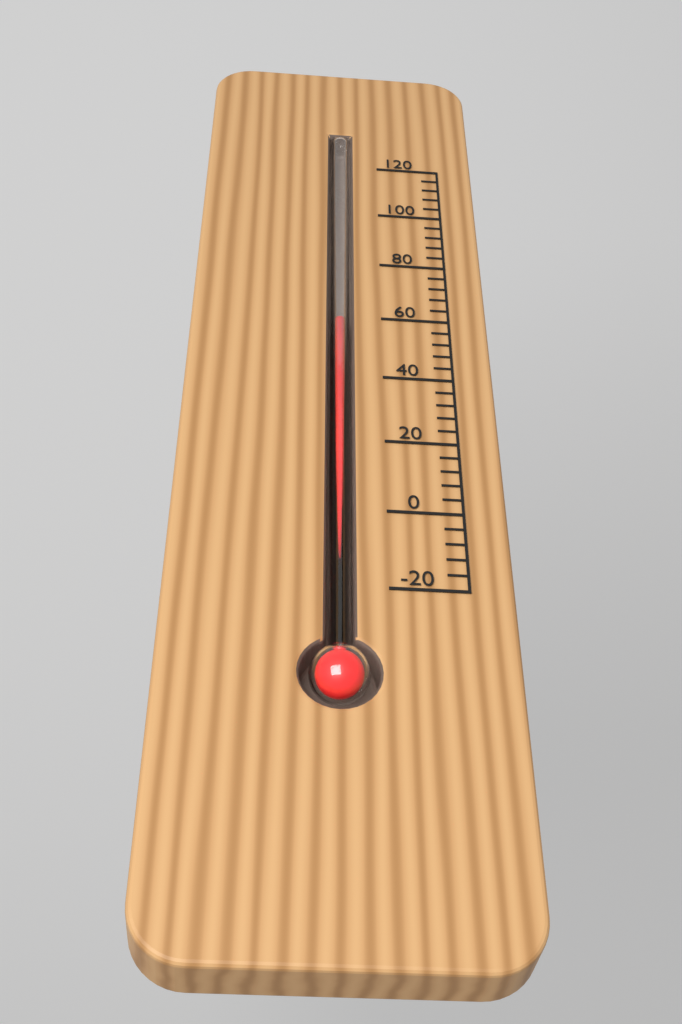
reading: 60 (no unit)
